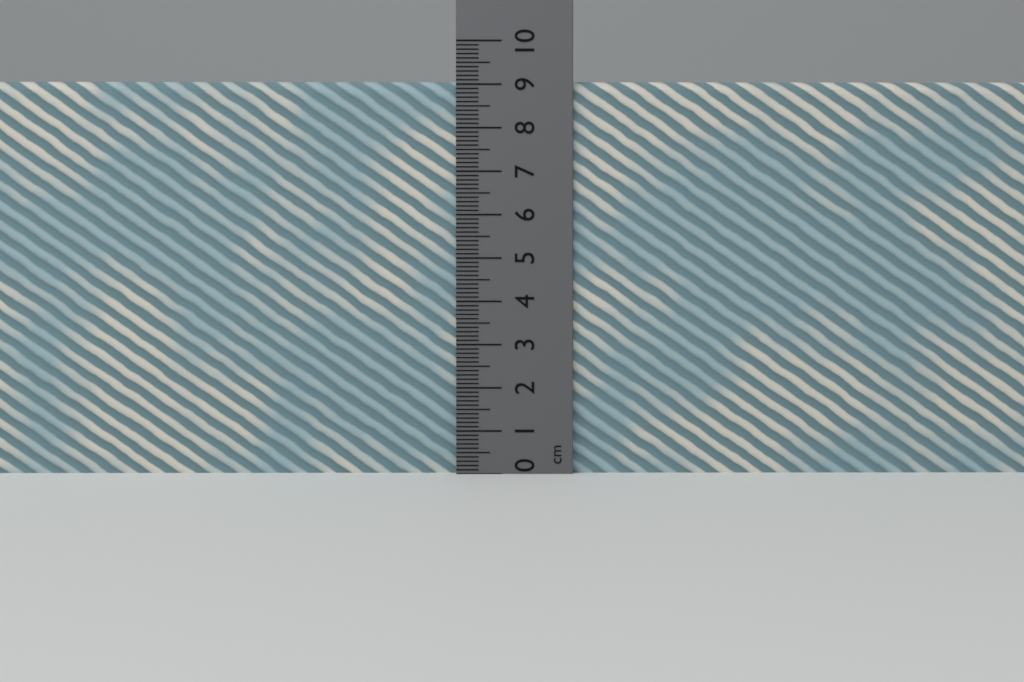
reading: 9.1 cm
